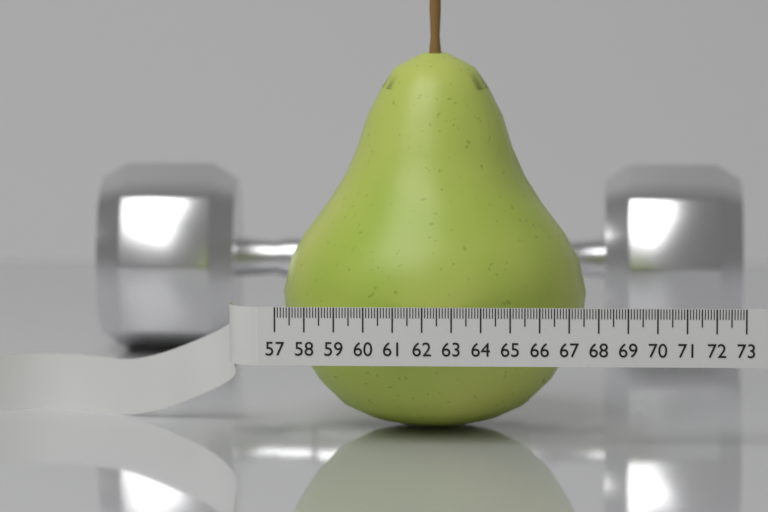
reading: 67.6 (no unit)
